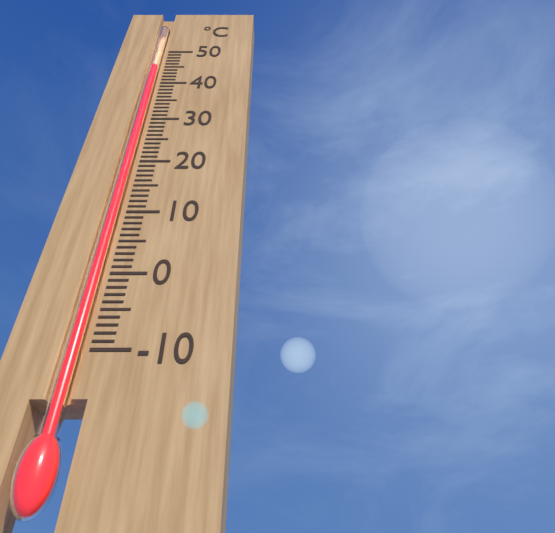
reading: 45 °C
